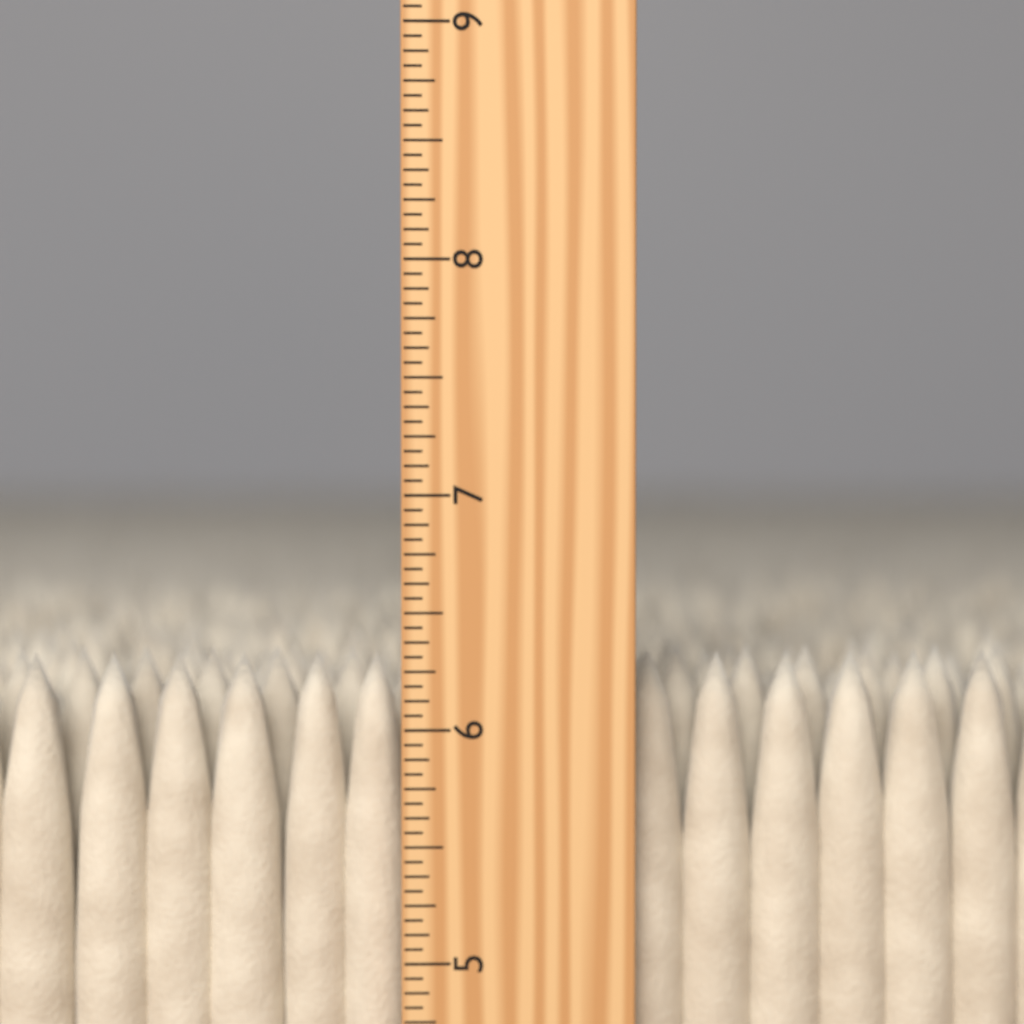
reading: 6.3125 inch
